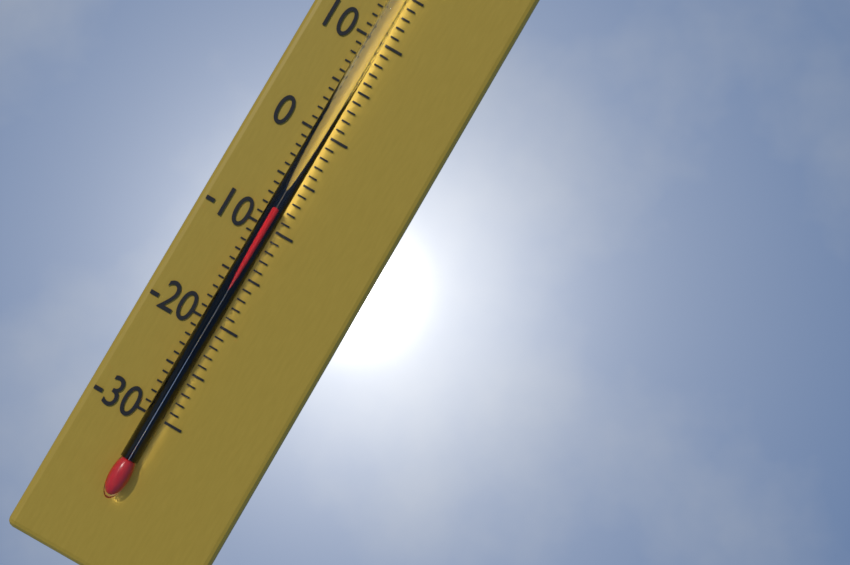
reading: -8 °C
